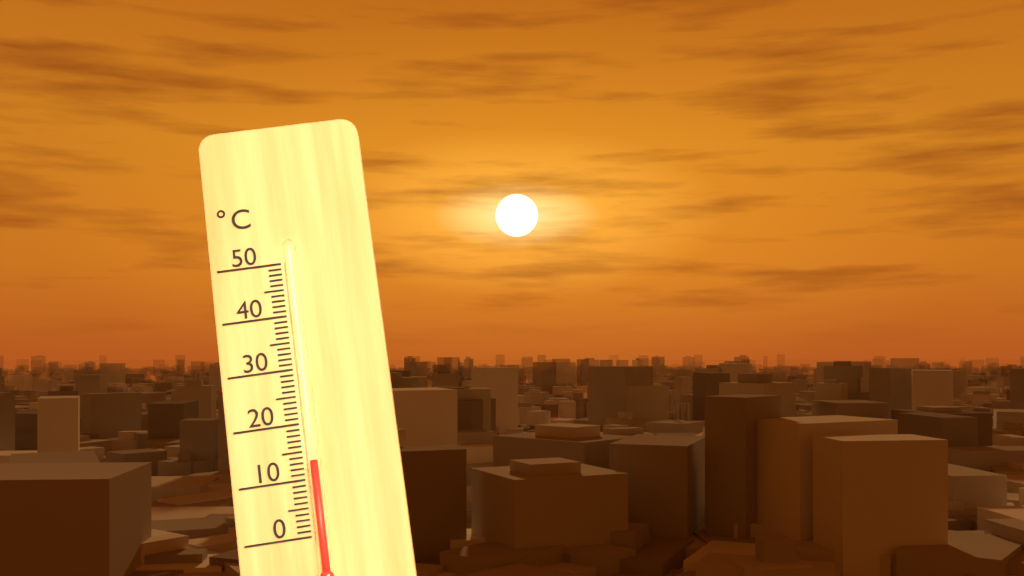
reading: 13 °C
